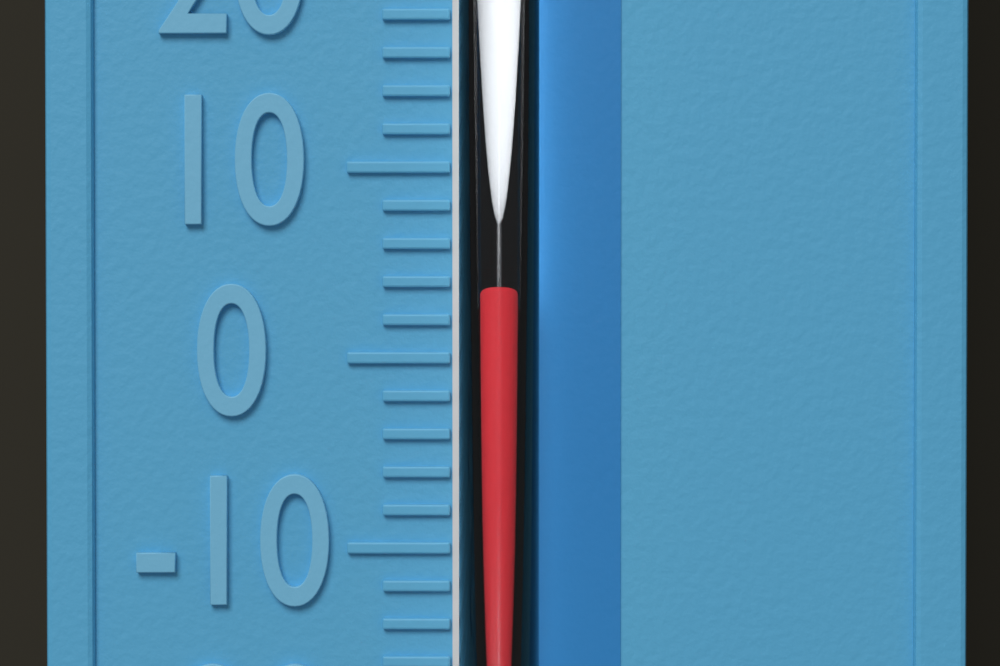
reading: 4 °F
